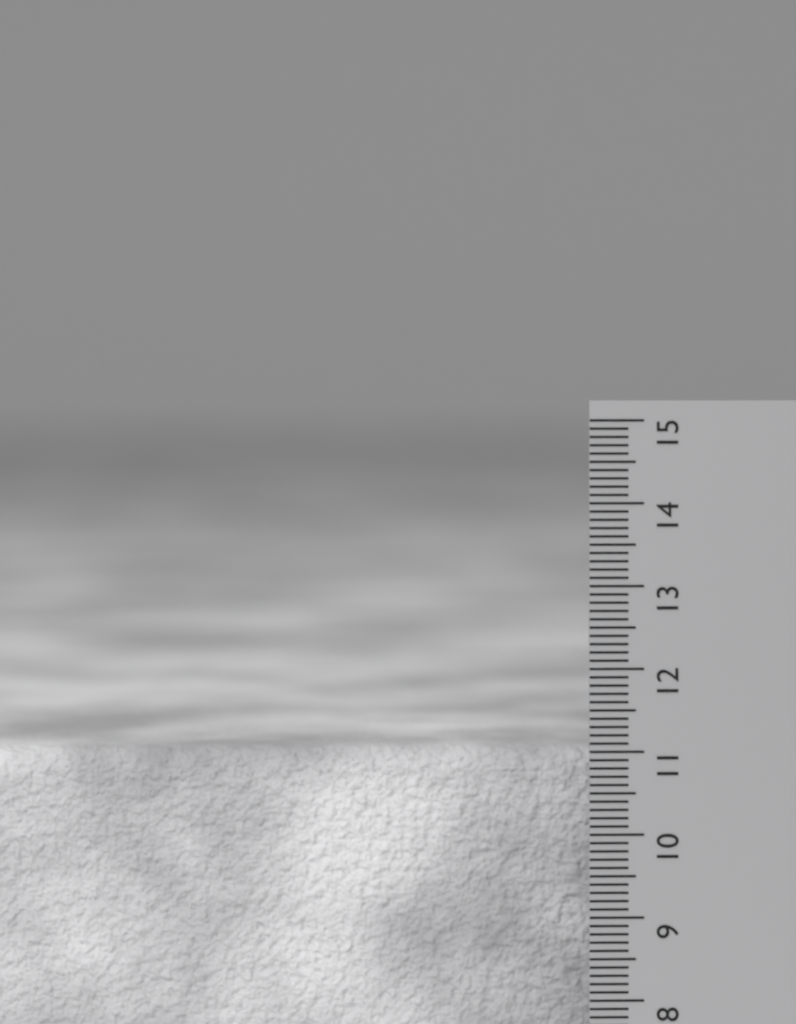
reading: 11.0 cm
